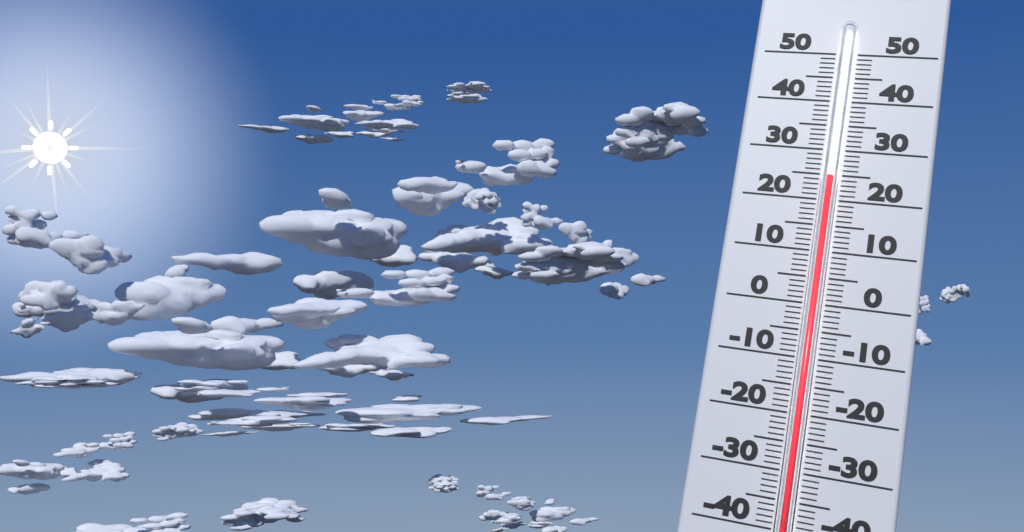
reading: 24 (no unit)
